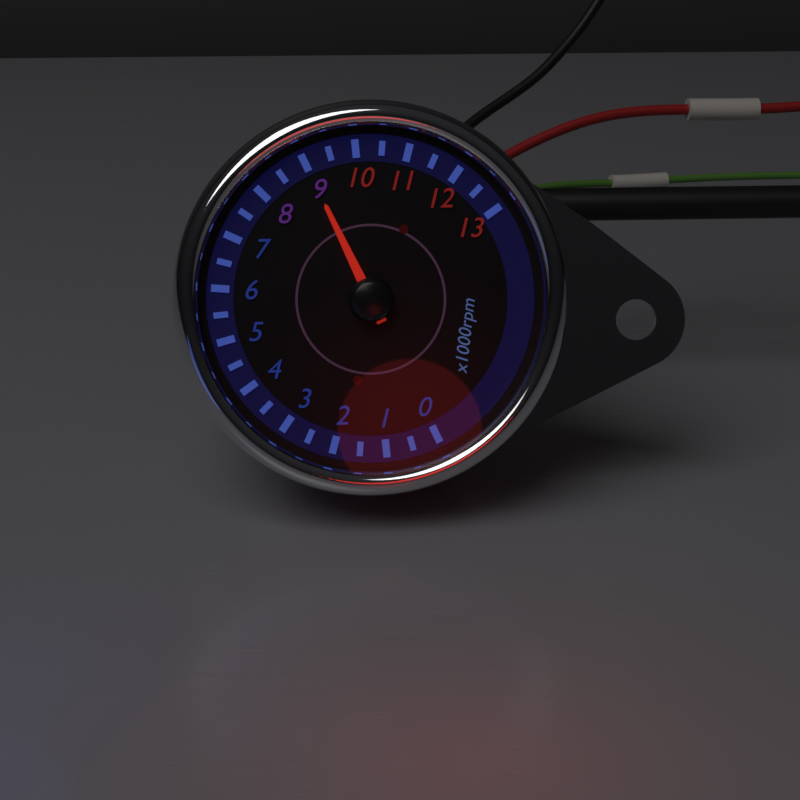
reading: 9000 rpm
